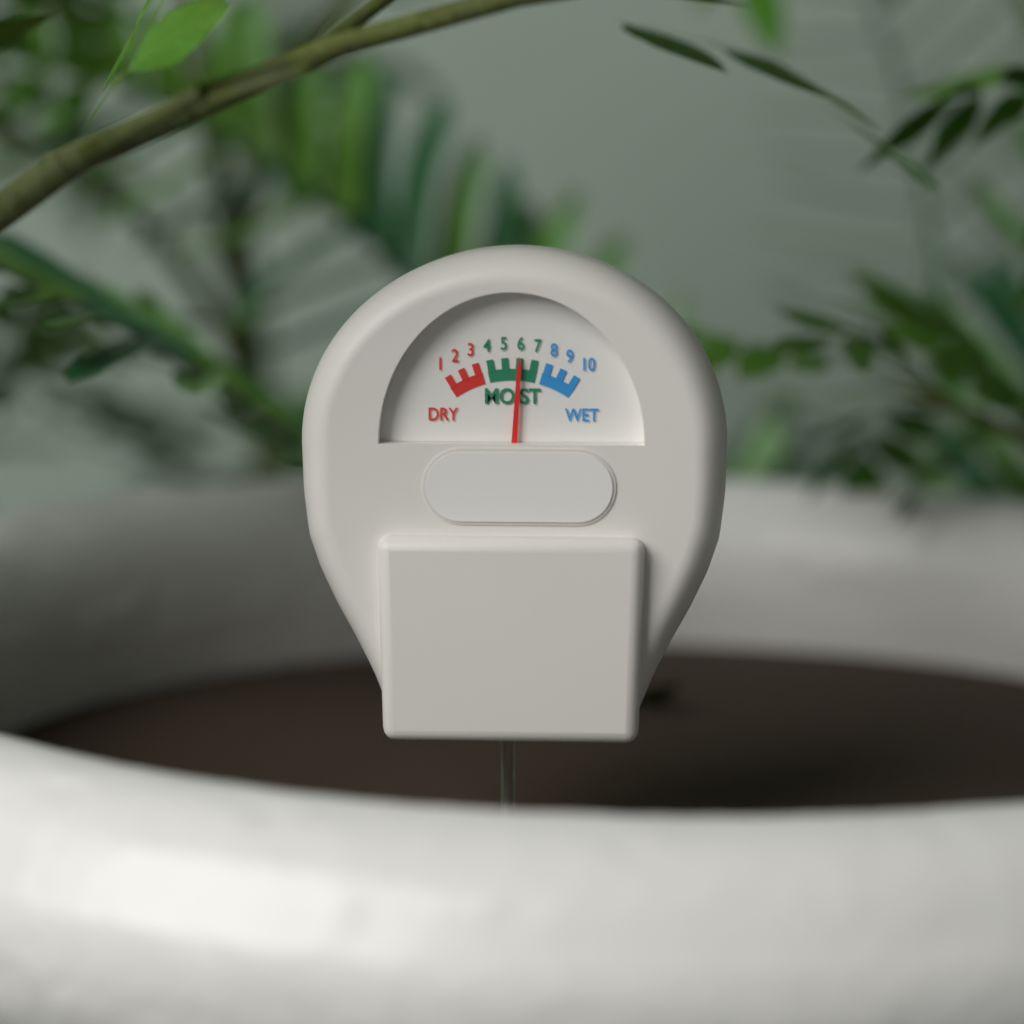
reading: 6 (no unit)
